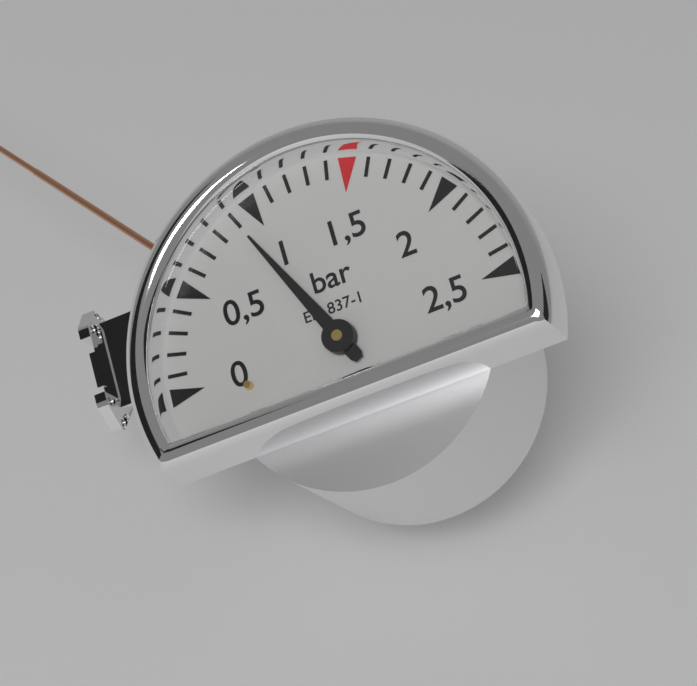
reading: 0.9 bar
